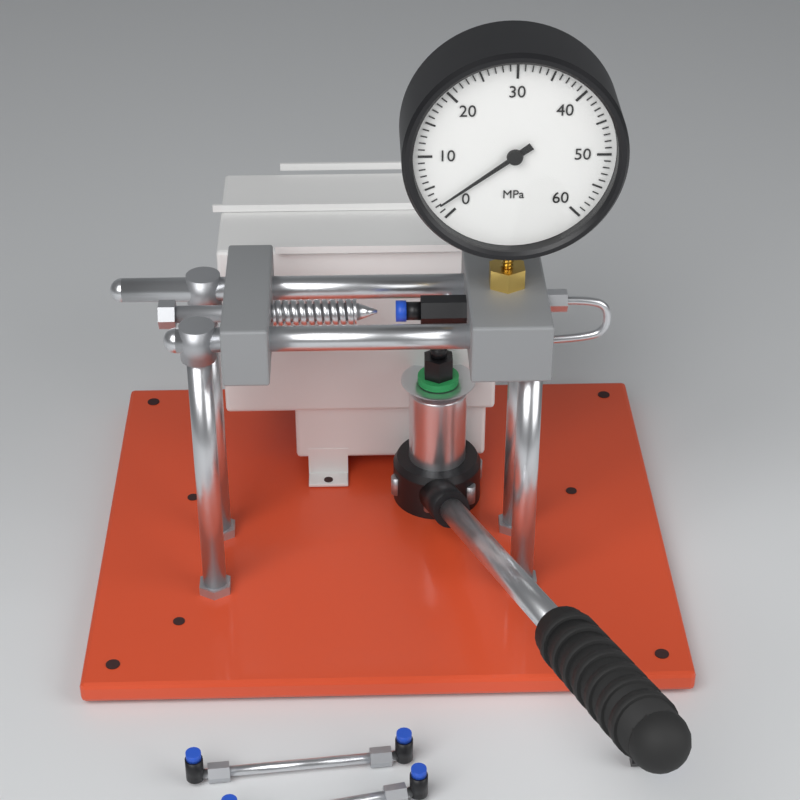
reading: 2 MPa
